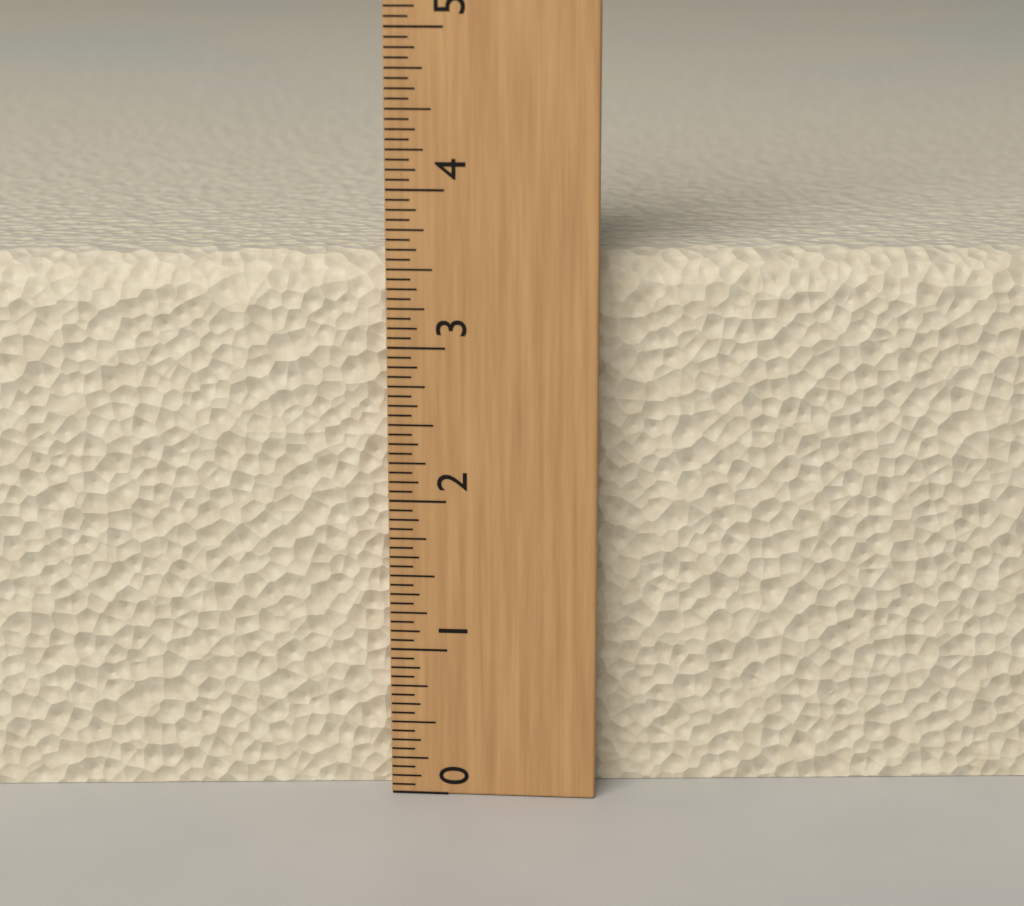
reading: 3.5625 (no unit)
